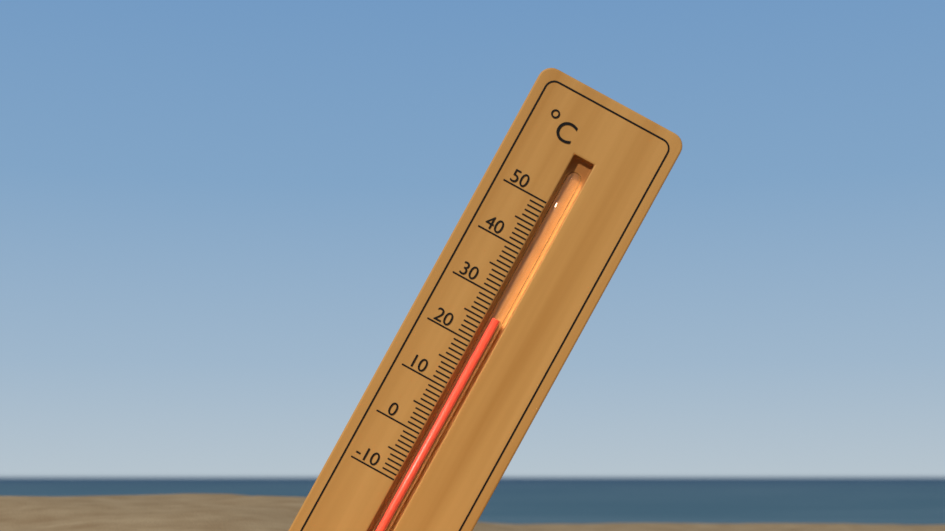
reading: 26 °C
